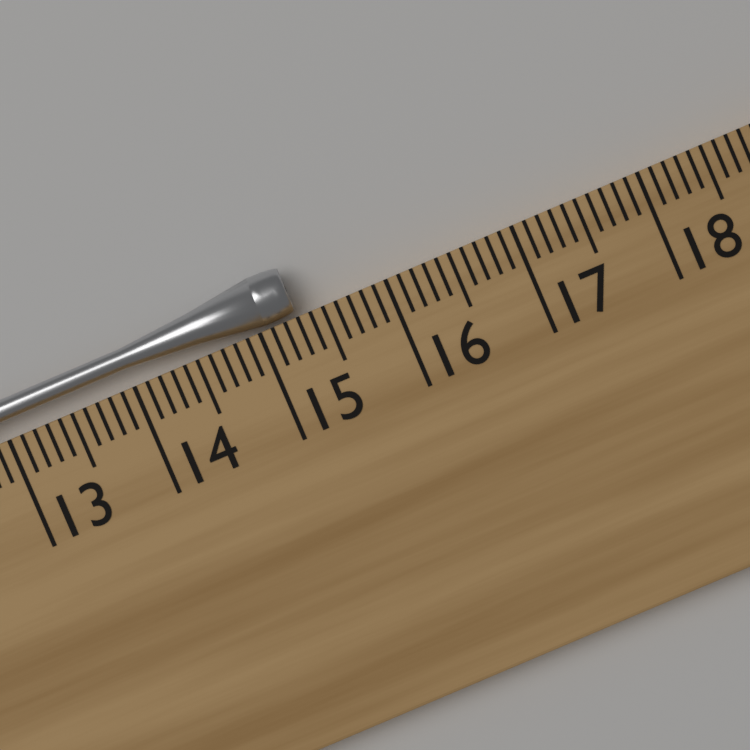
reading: 15.3 cm
